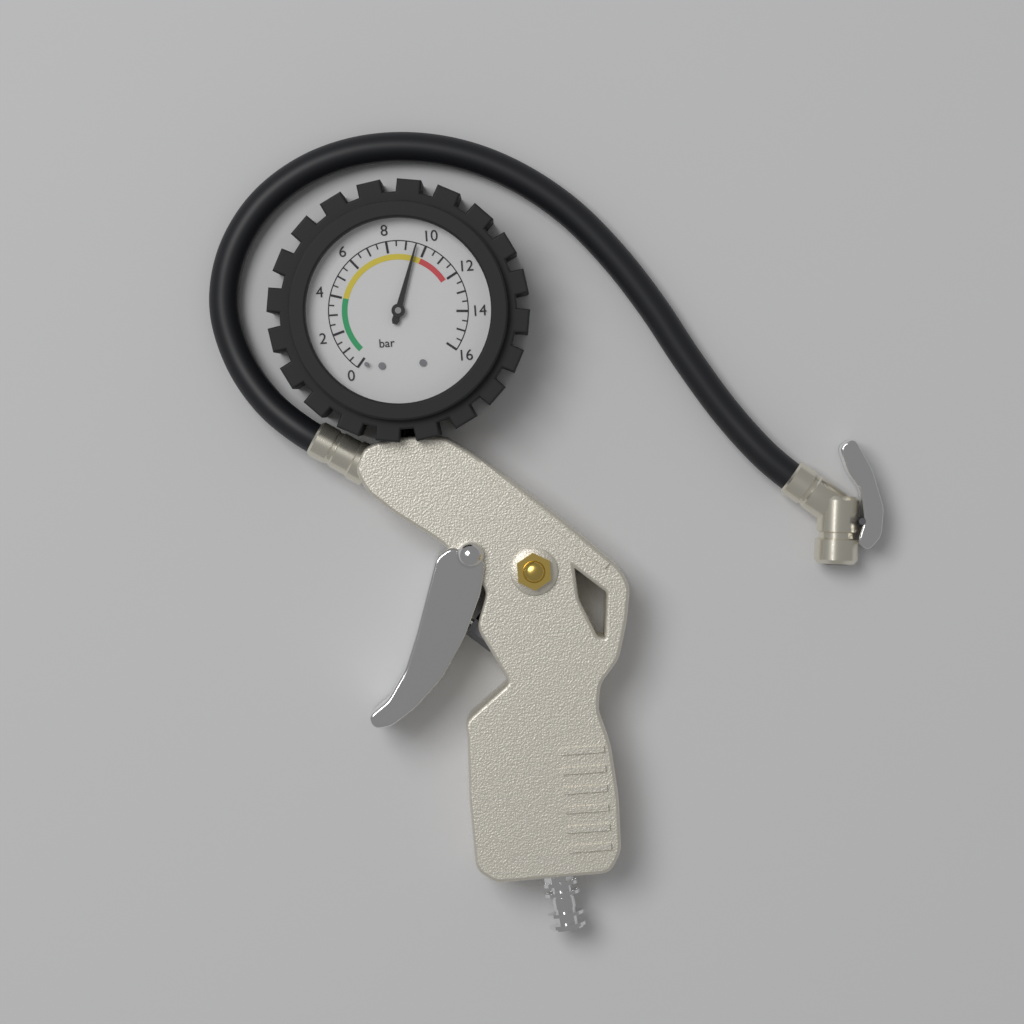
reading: 9.5 bar
